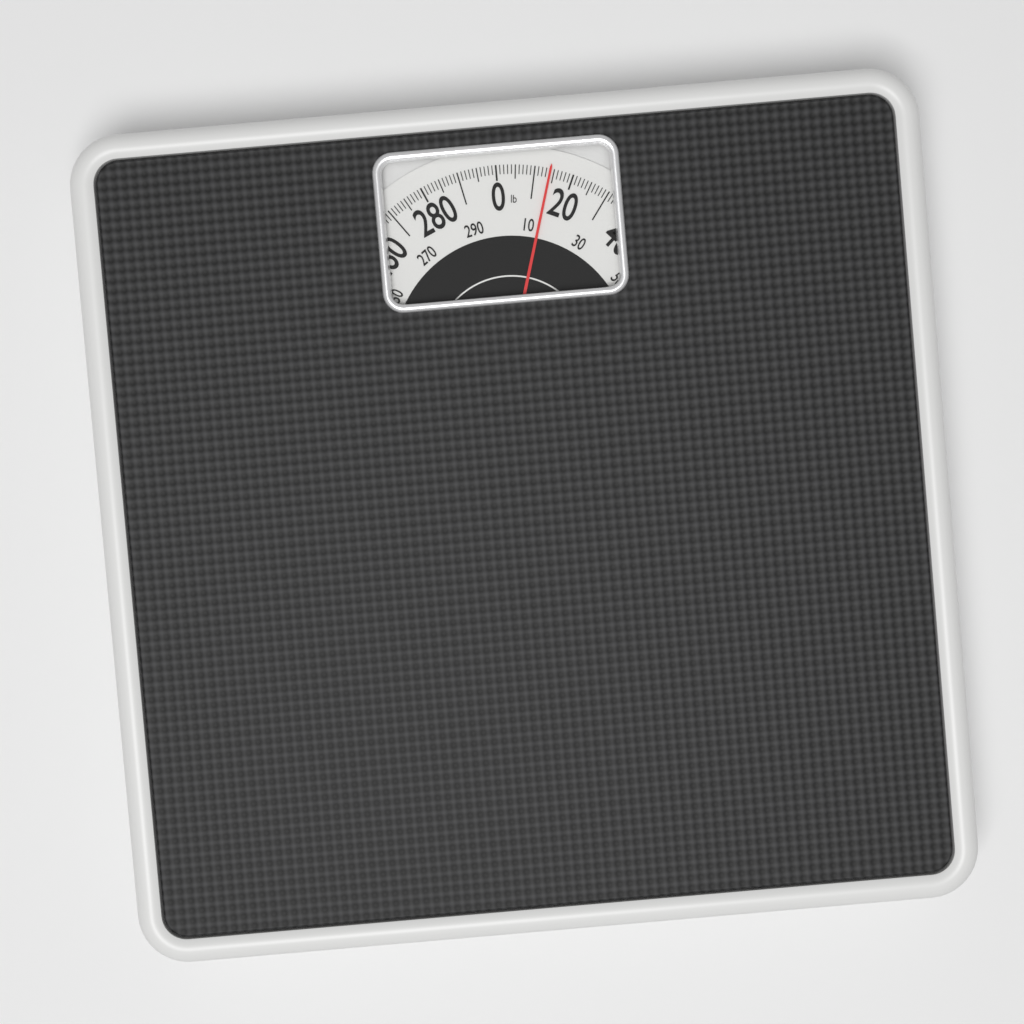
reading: 14 lb
